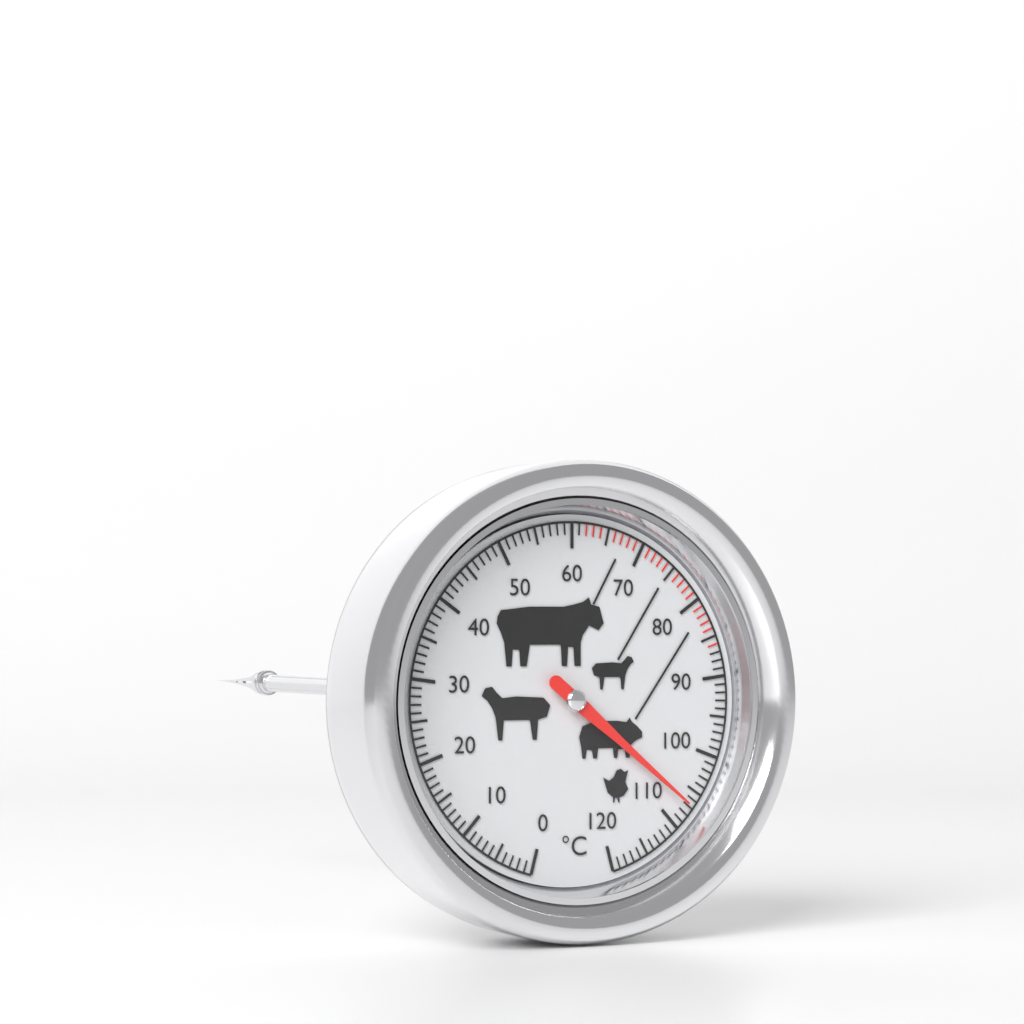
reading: 107 °C
